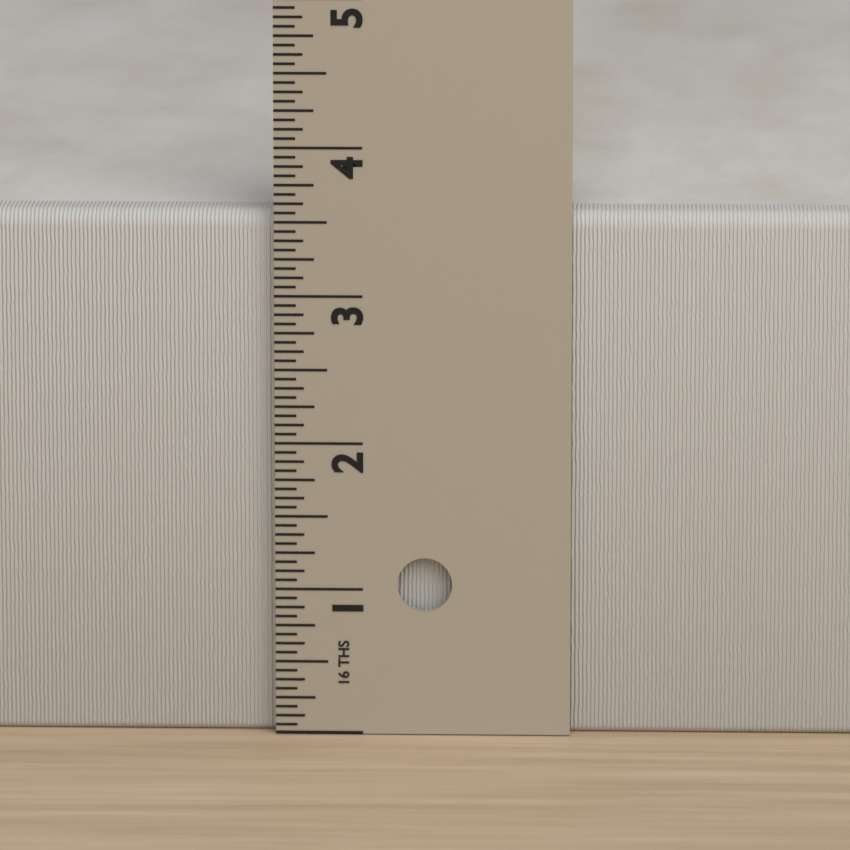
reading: 3.5625 in
